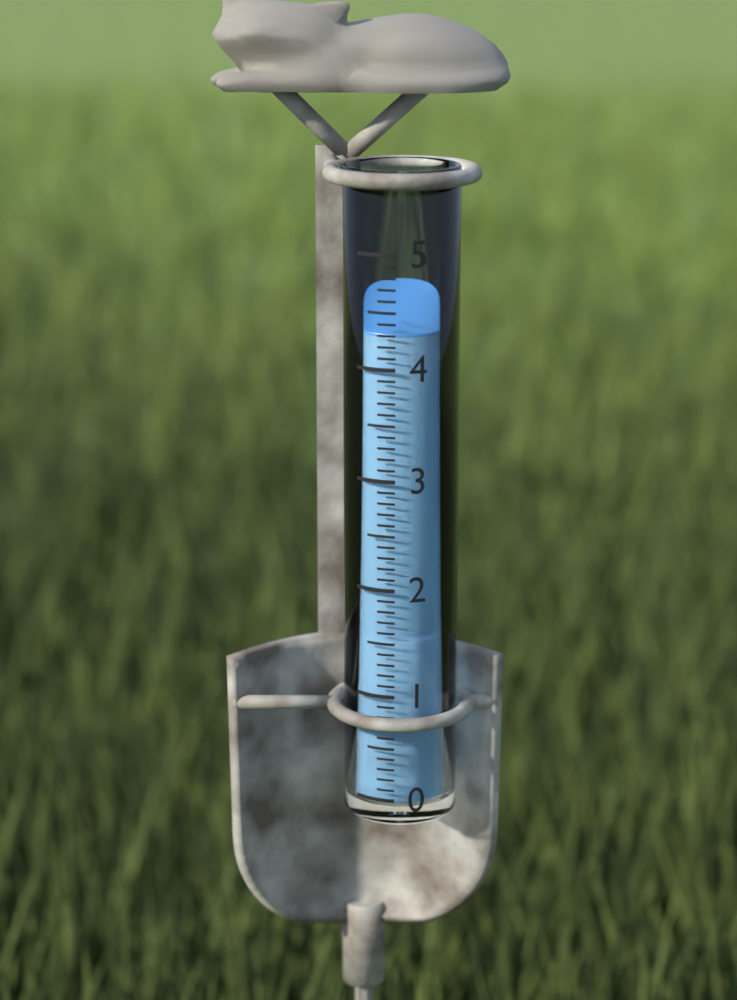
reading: 4.3 (no unit)
